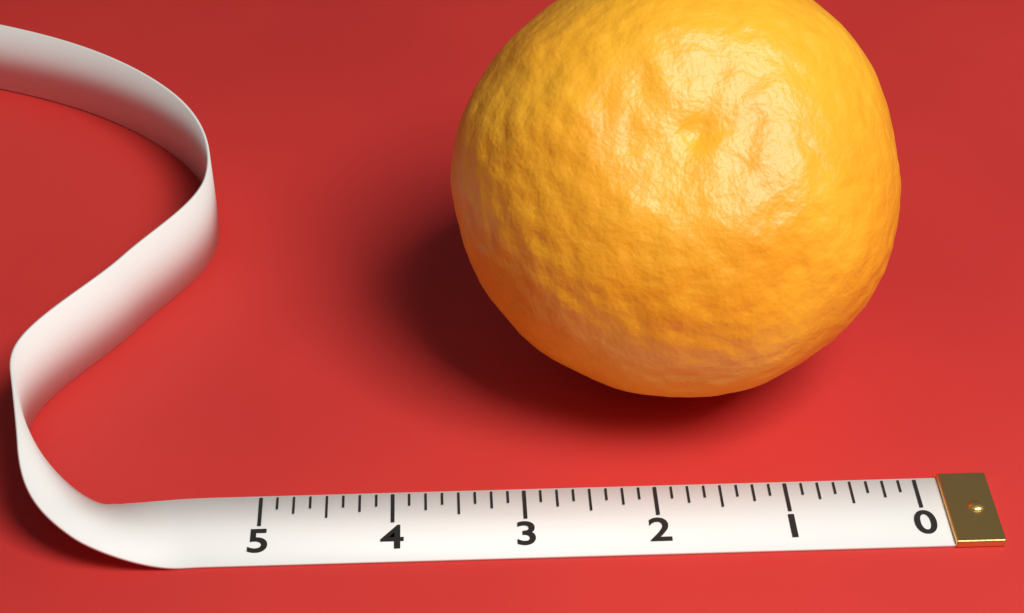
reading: 3.500 (no unit)
